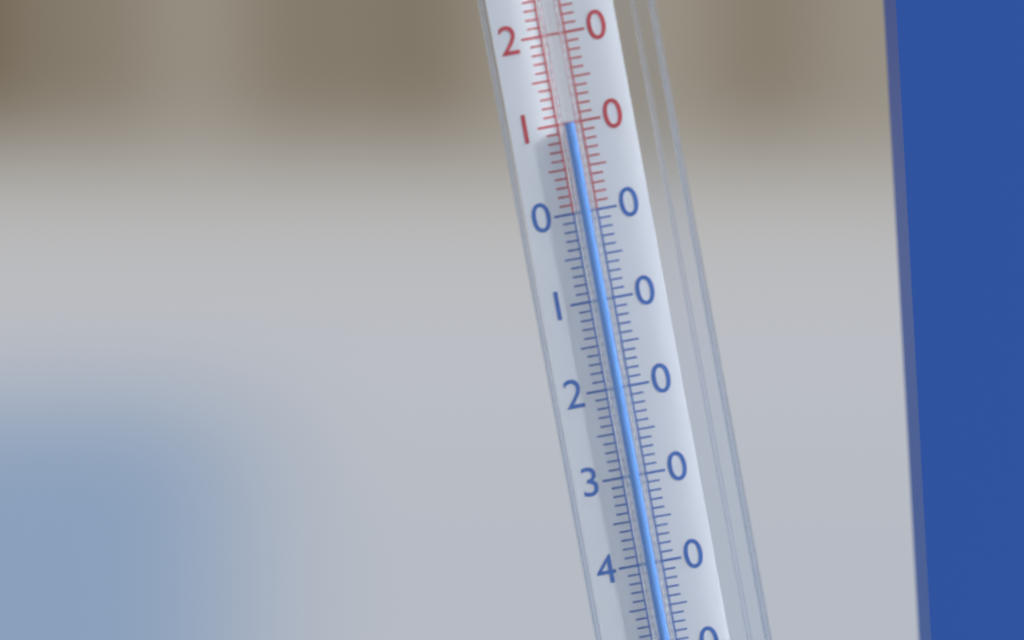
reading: 10 °C
